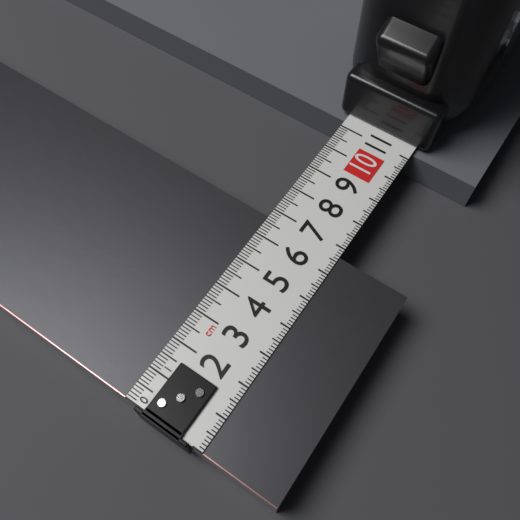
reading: 6.7 cm
